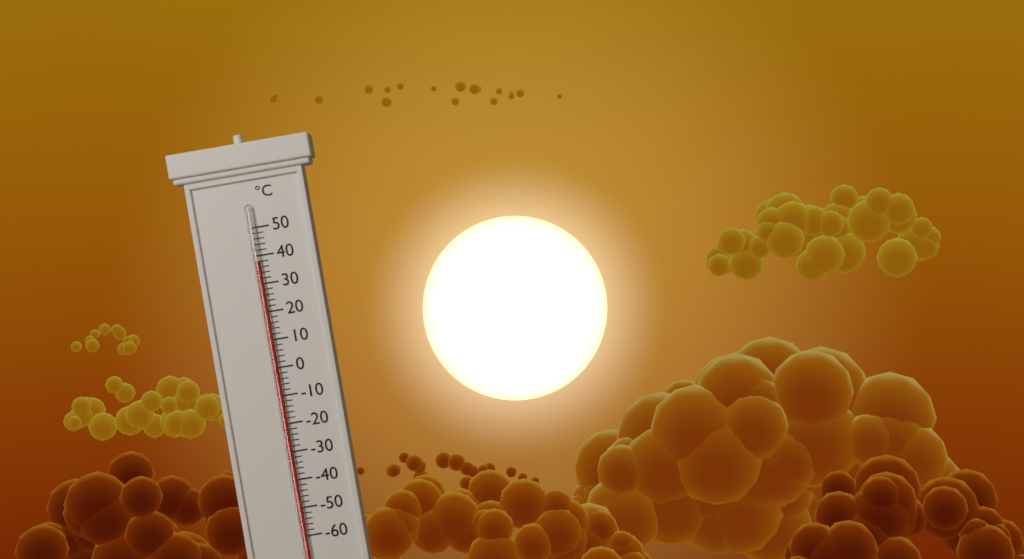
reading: 38 °C
